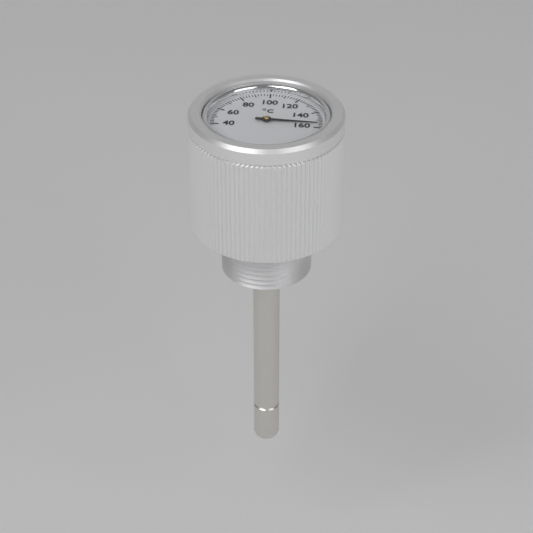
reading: 156 °C
